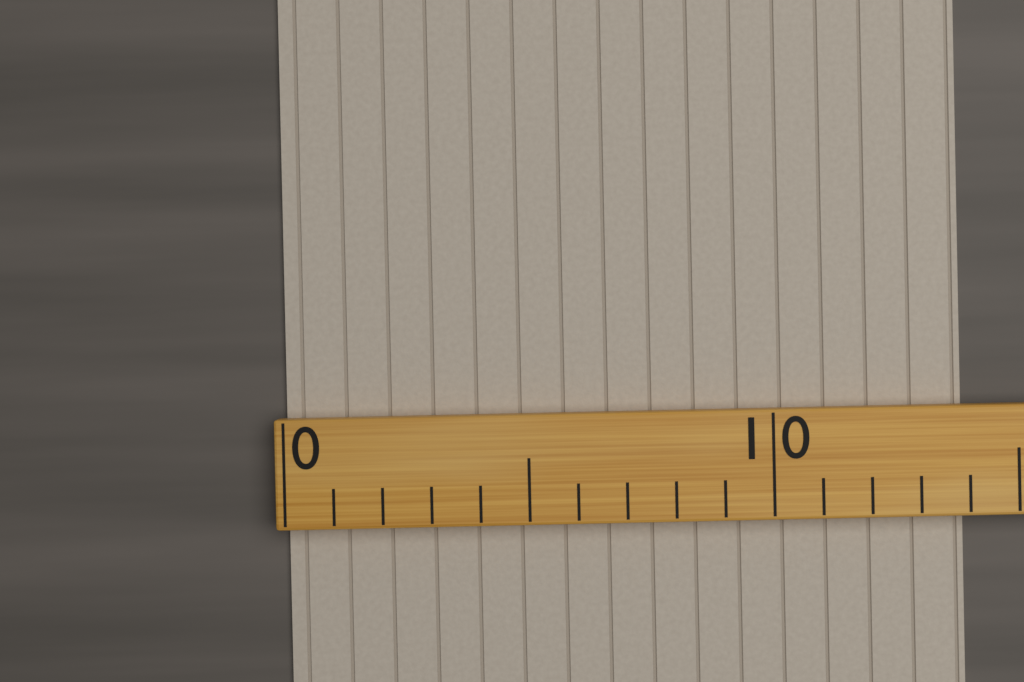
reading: 14 (no unit)
